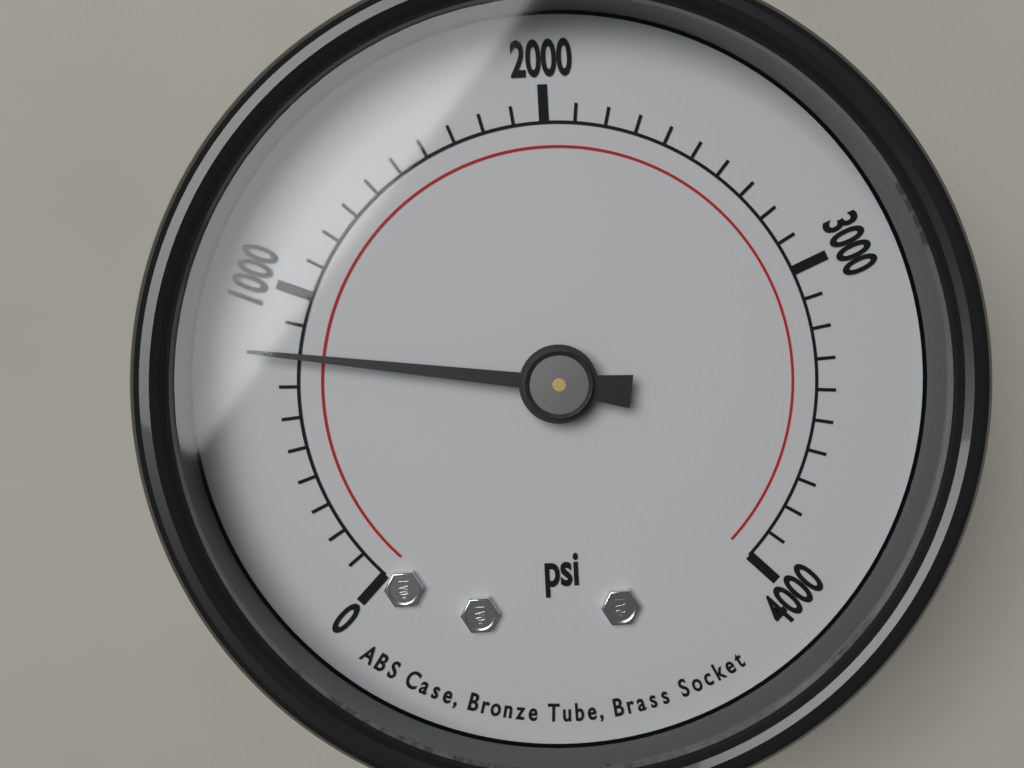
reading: 800 psi
